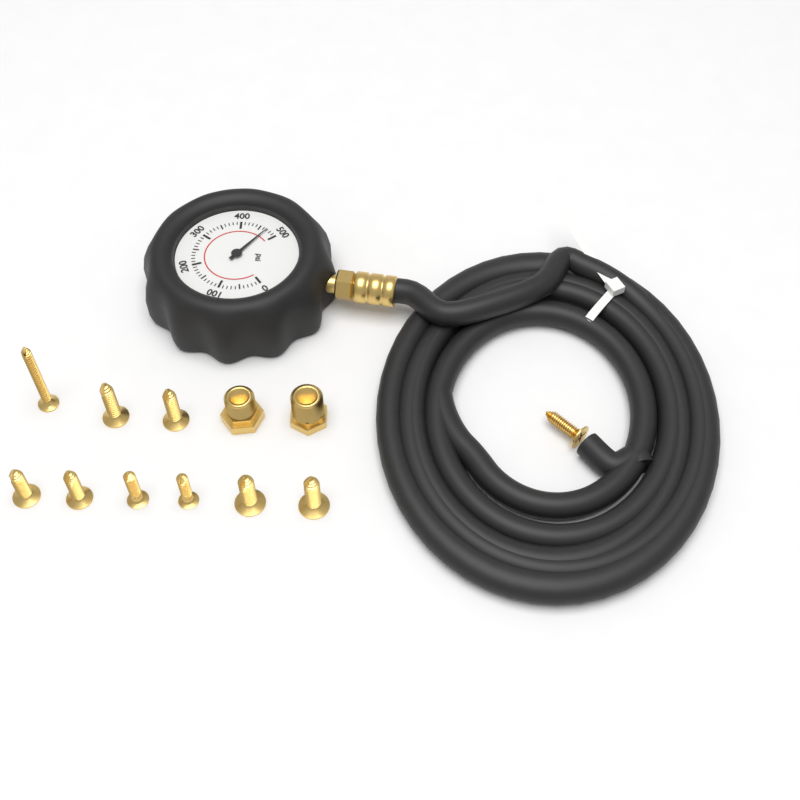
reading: 470 psi
